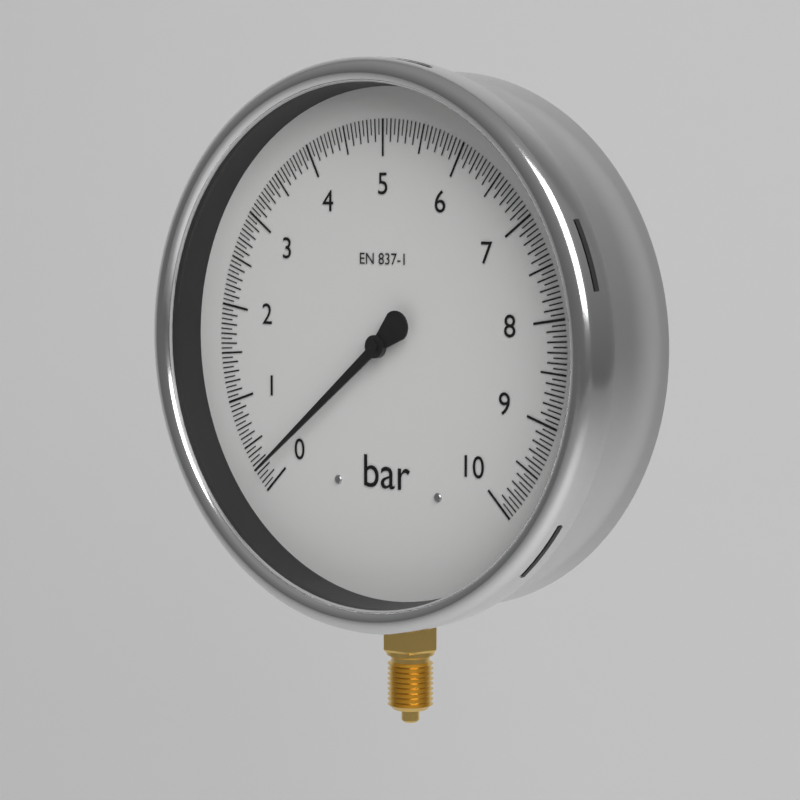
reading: 0.20 bar
